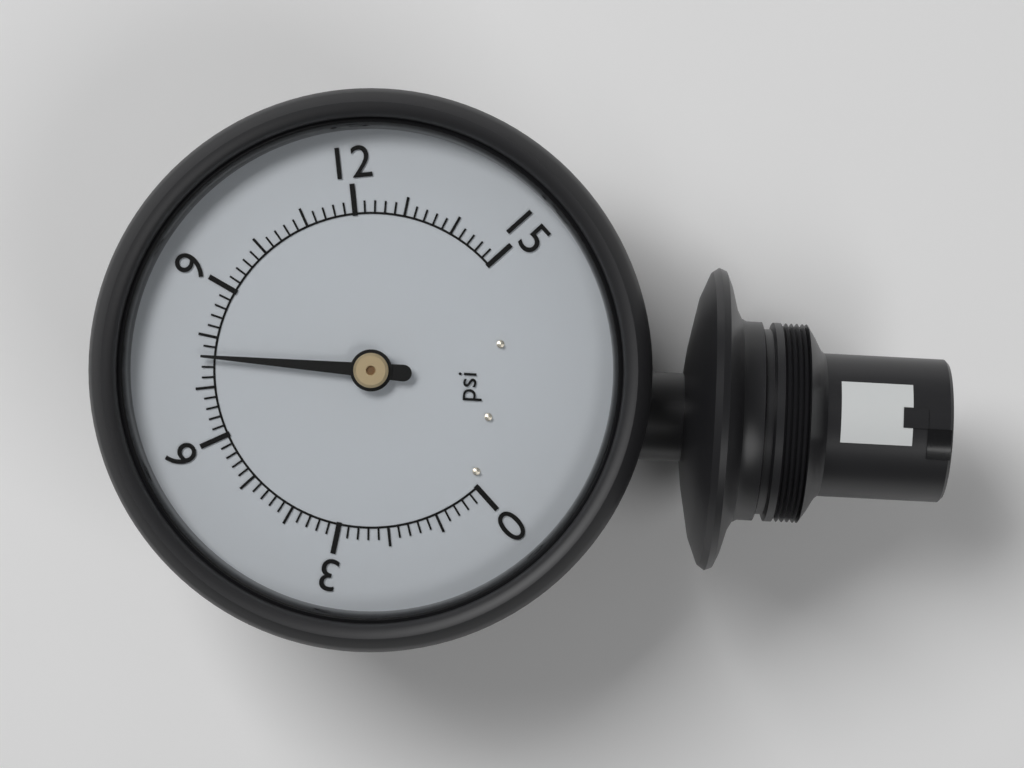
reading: 7.6 psi
